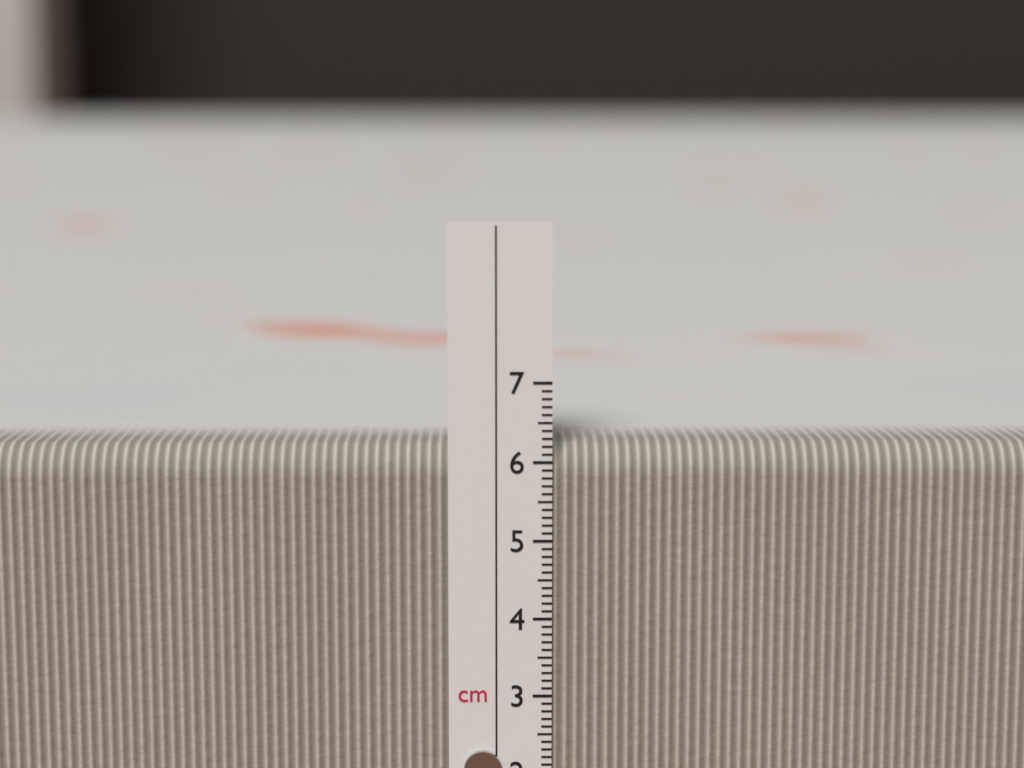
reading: 6.2 cm
